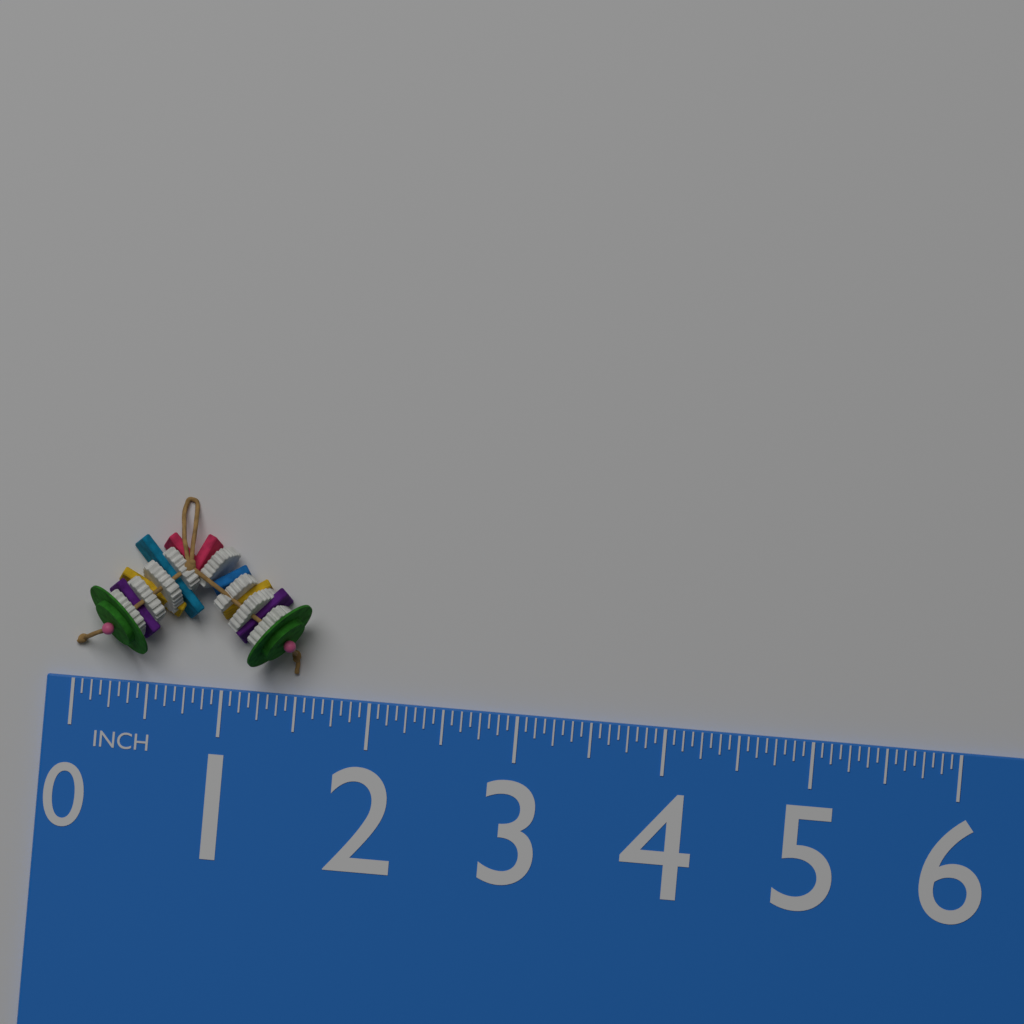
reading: 1.5625 in
